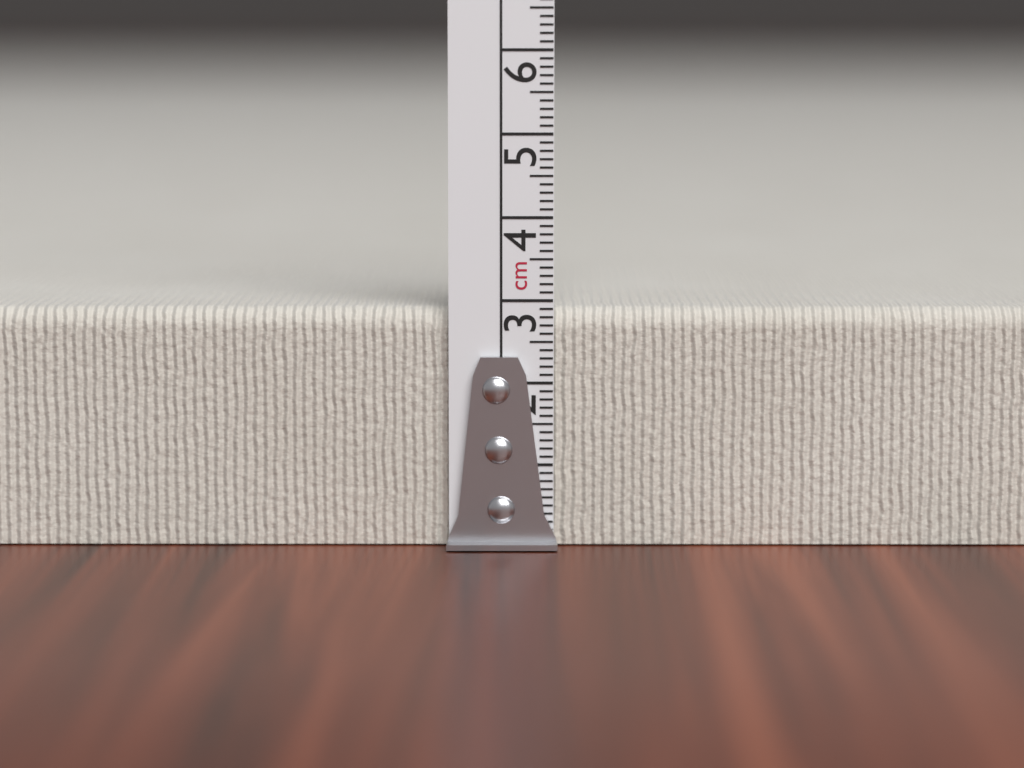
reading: 2.9 cm
